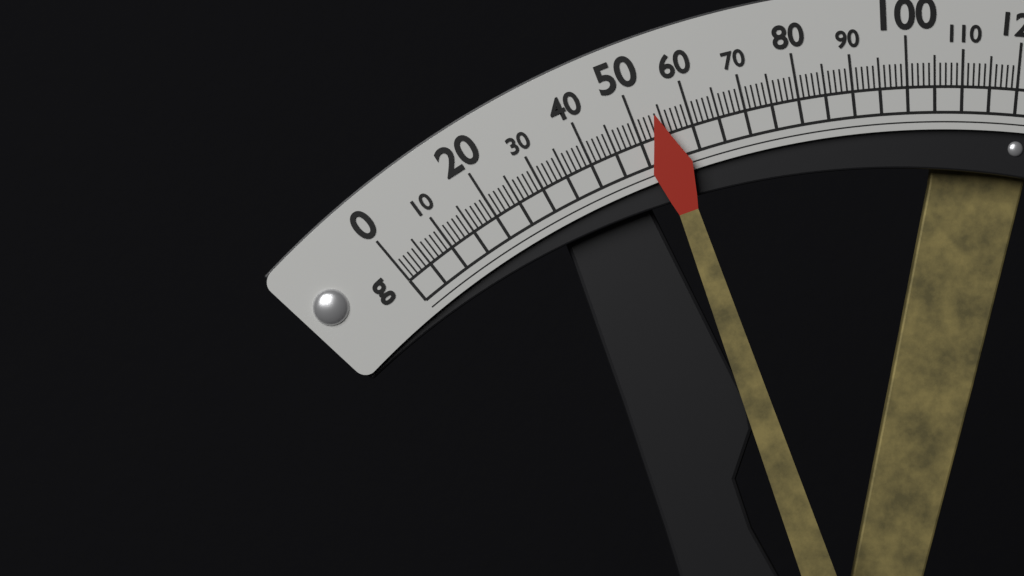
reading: 54 g
